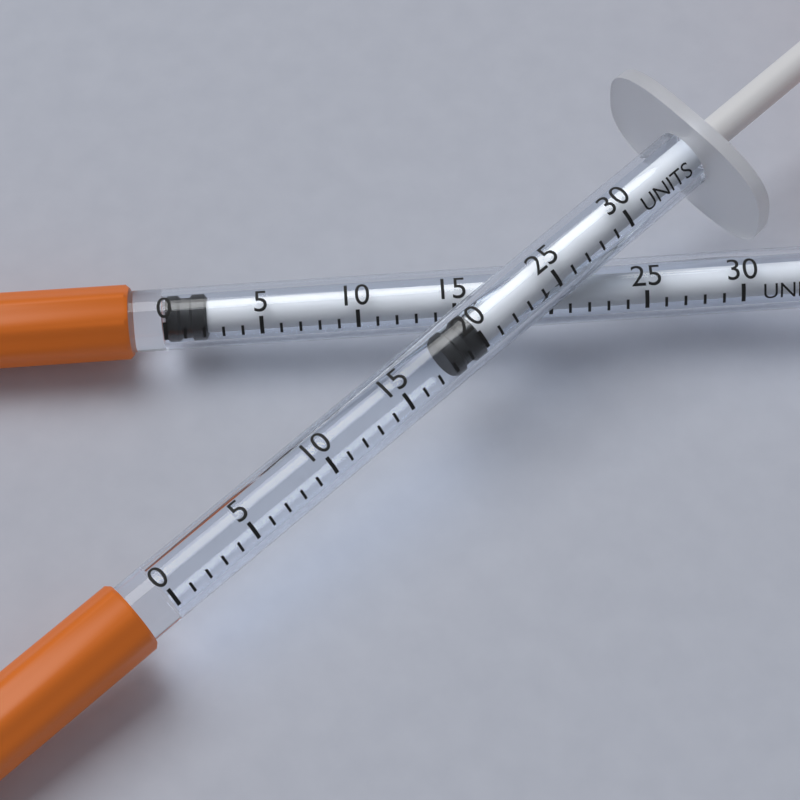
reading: 18 units
